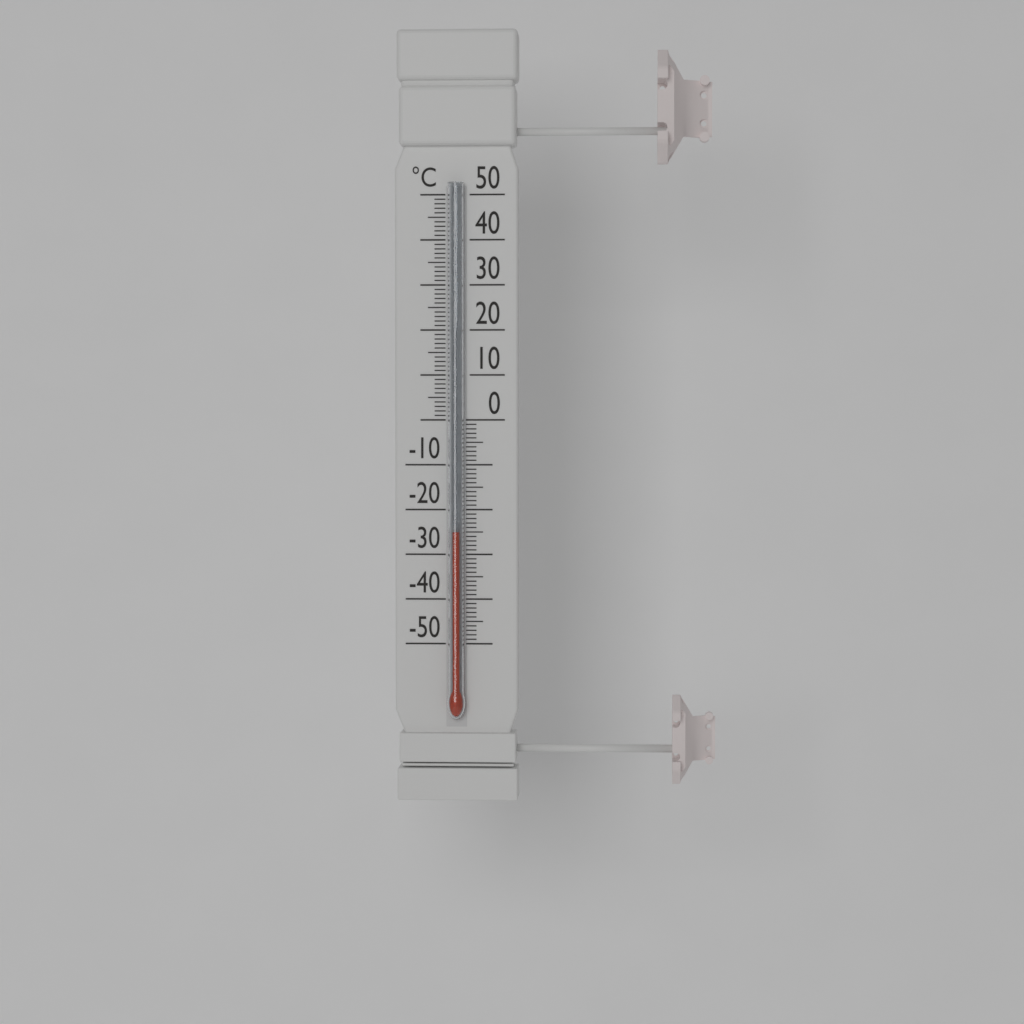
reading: -25 °C
